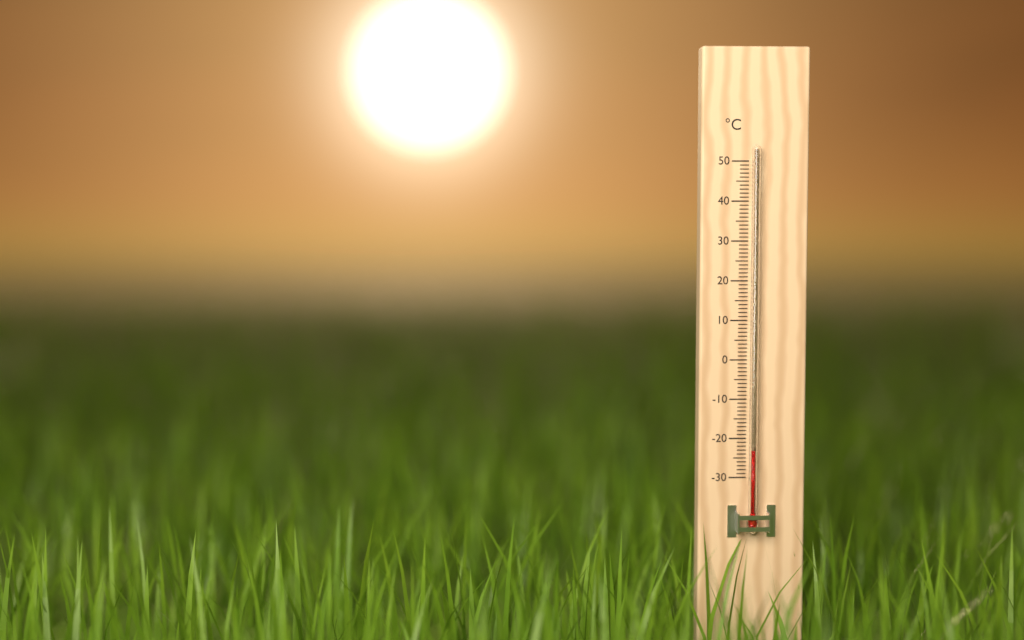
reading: -23 °C
